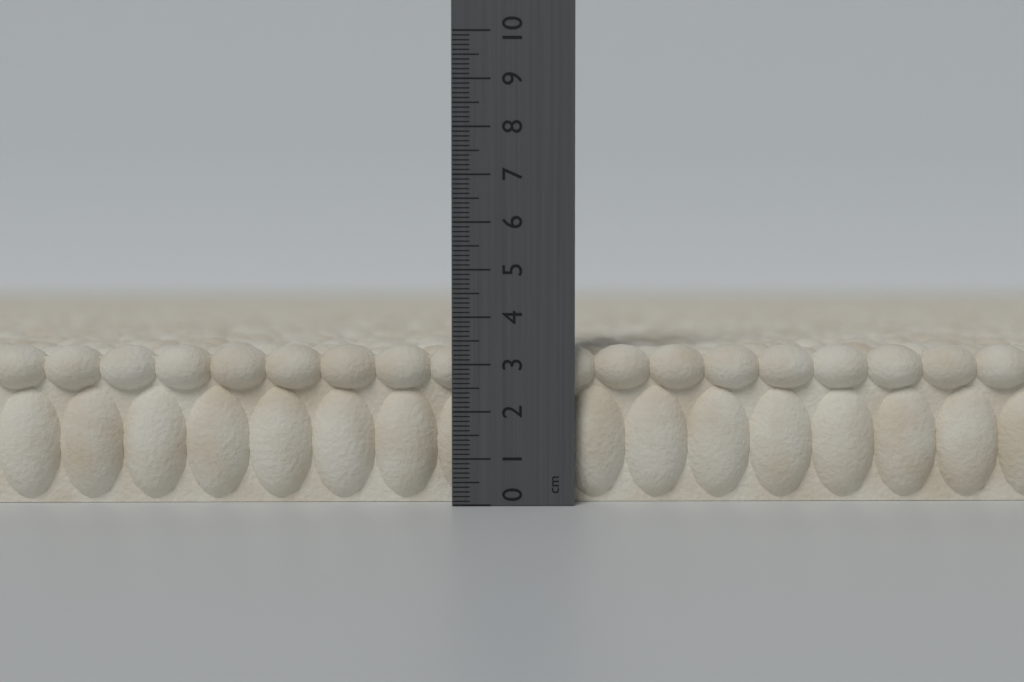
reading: 3.4 cm
